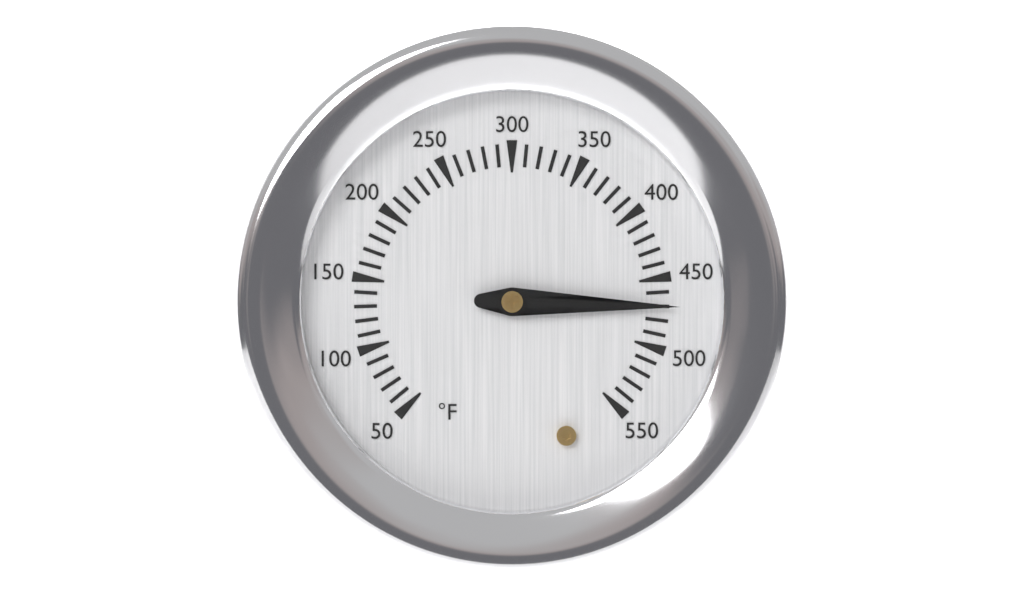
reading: 470 °F
